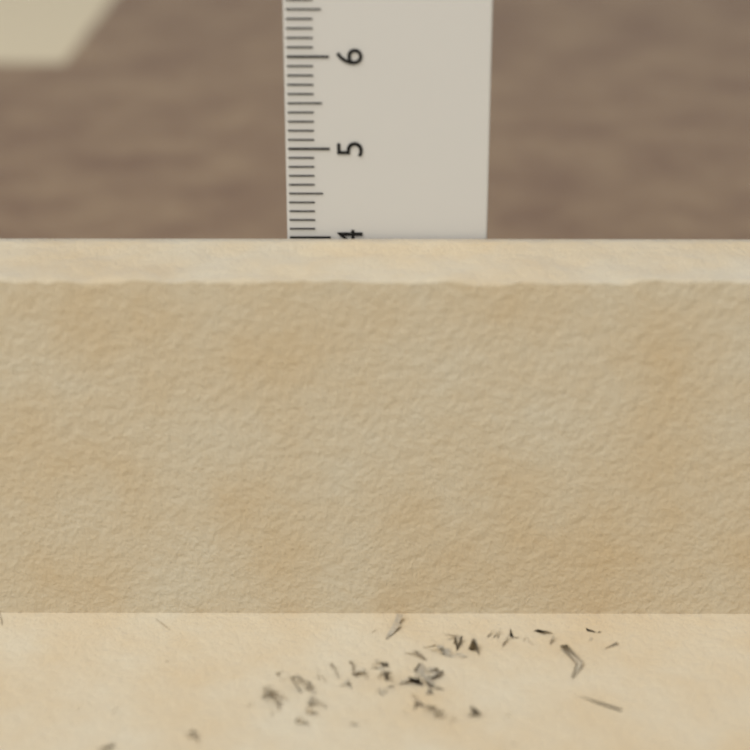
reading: 4.0 cm
